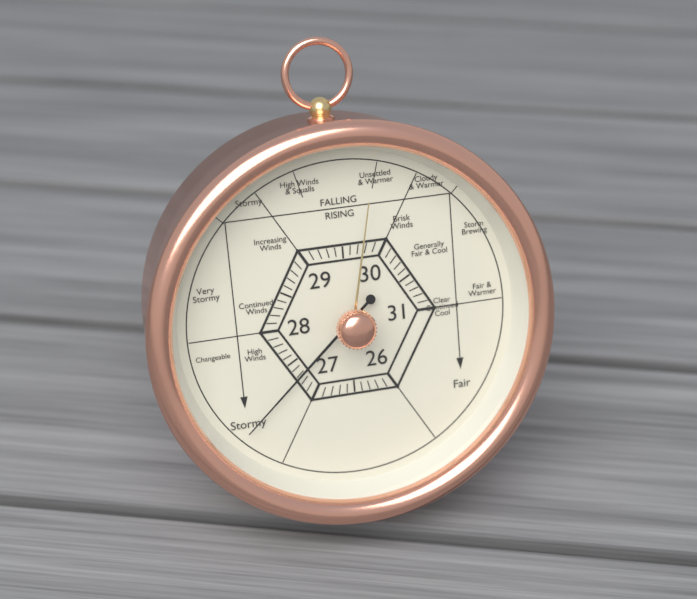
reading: 27.3 (no unit)
